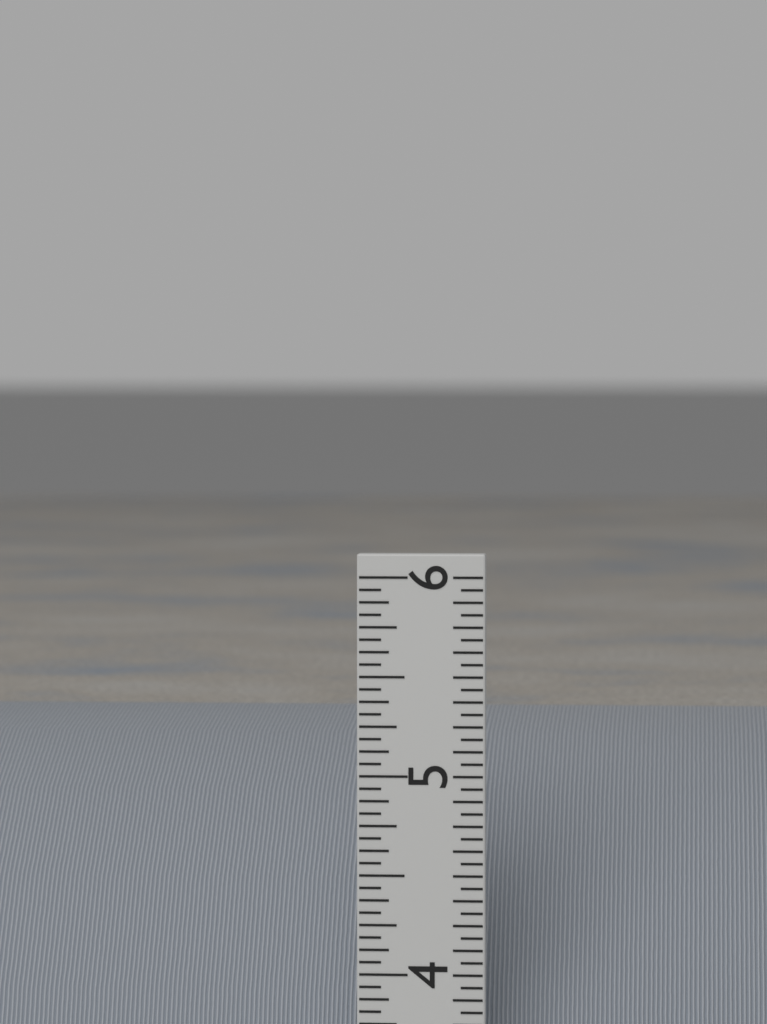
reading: 5.1250 in
